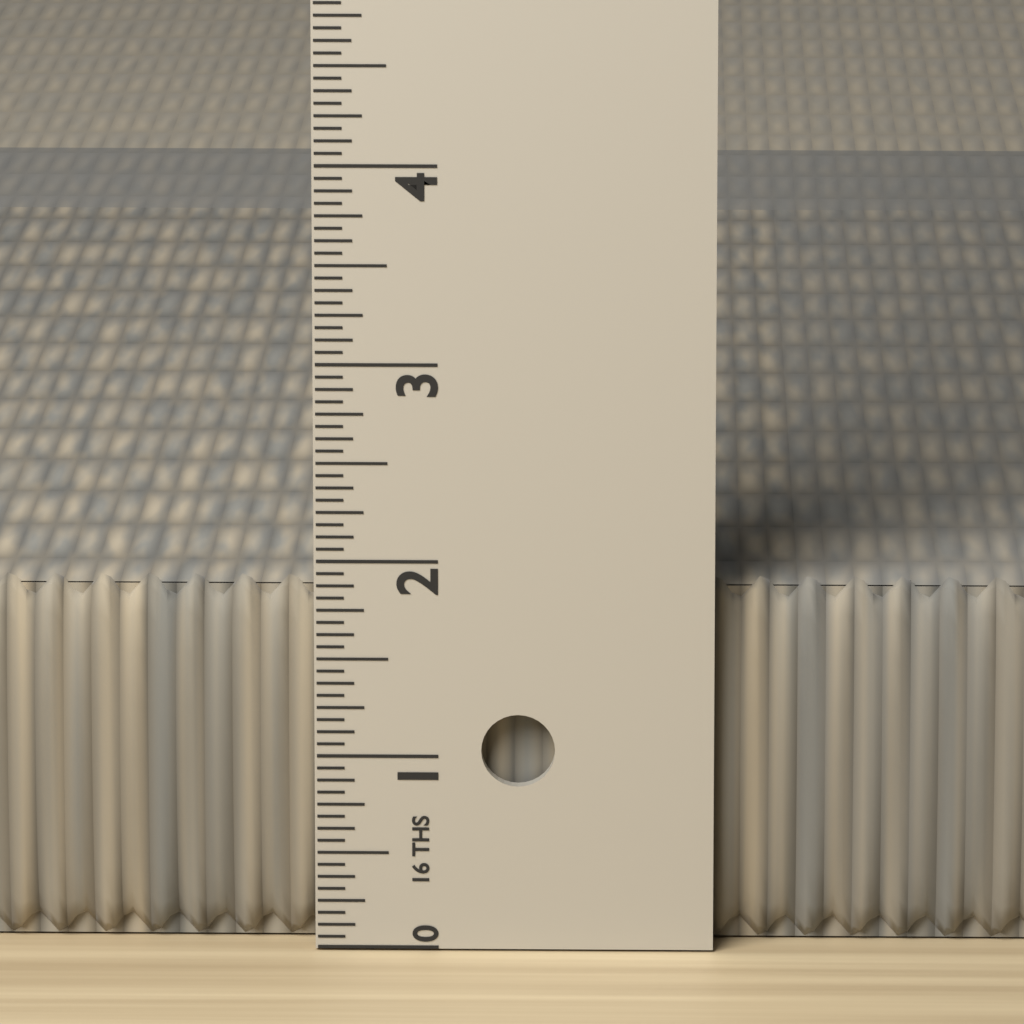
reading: 1.8750 in
